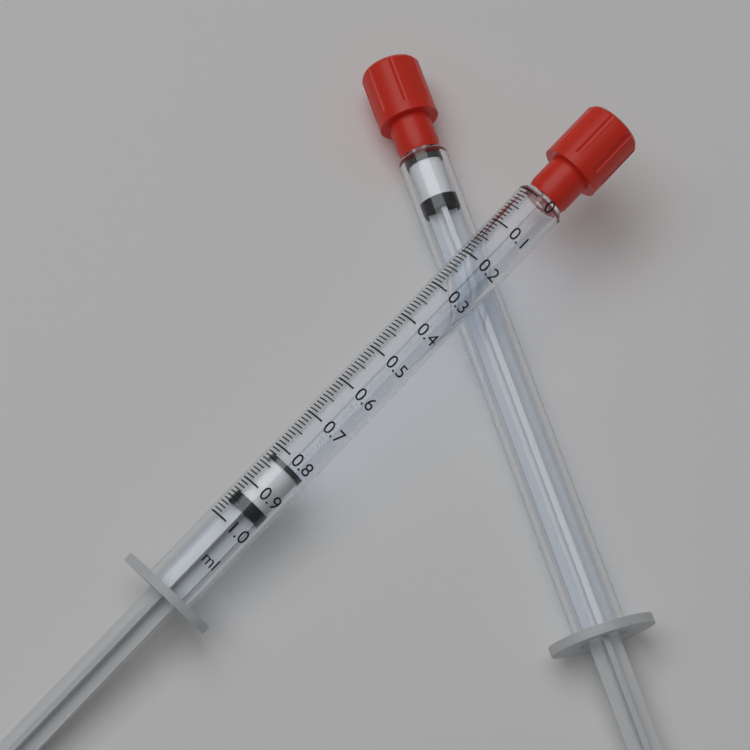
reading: 0.82 ml
